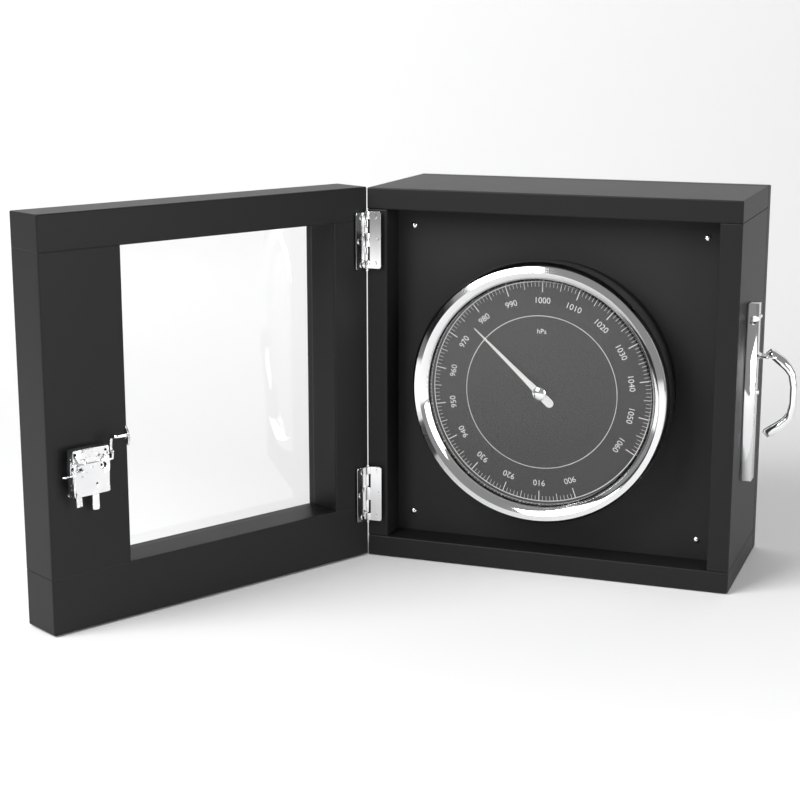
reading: 976 hPa
